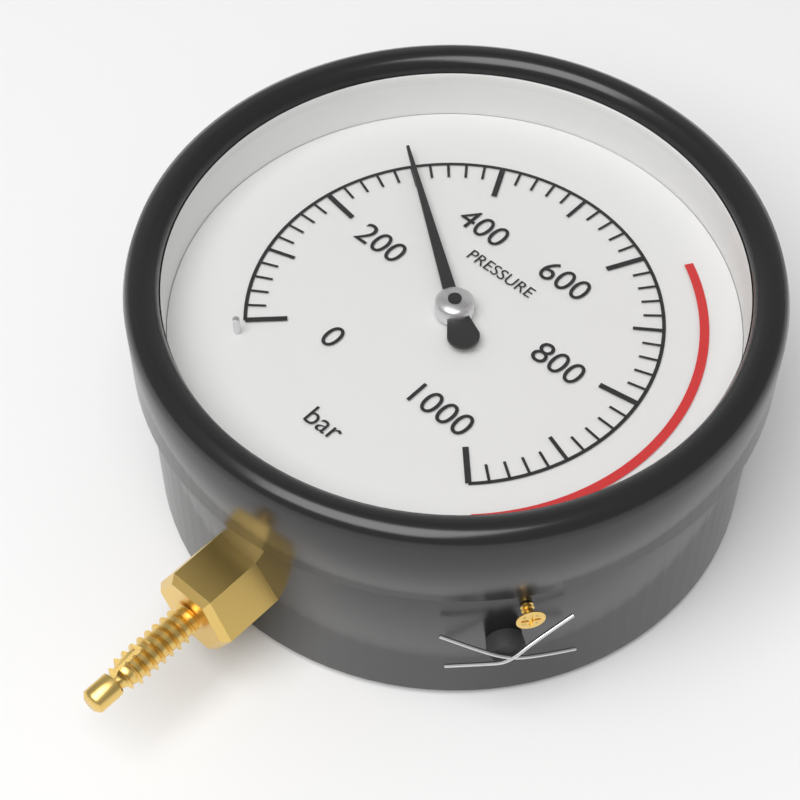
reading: 300 bar
